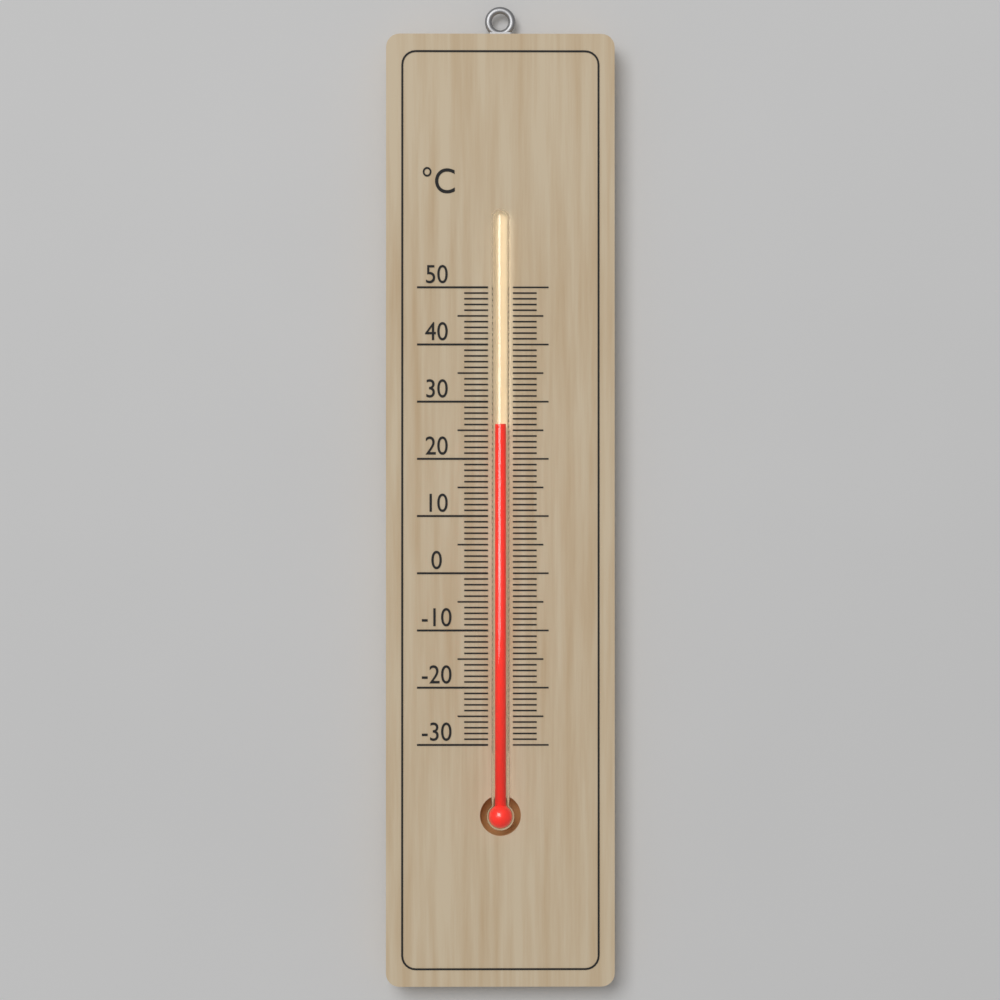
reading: 26 °C
